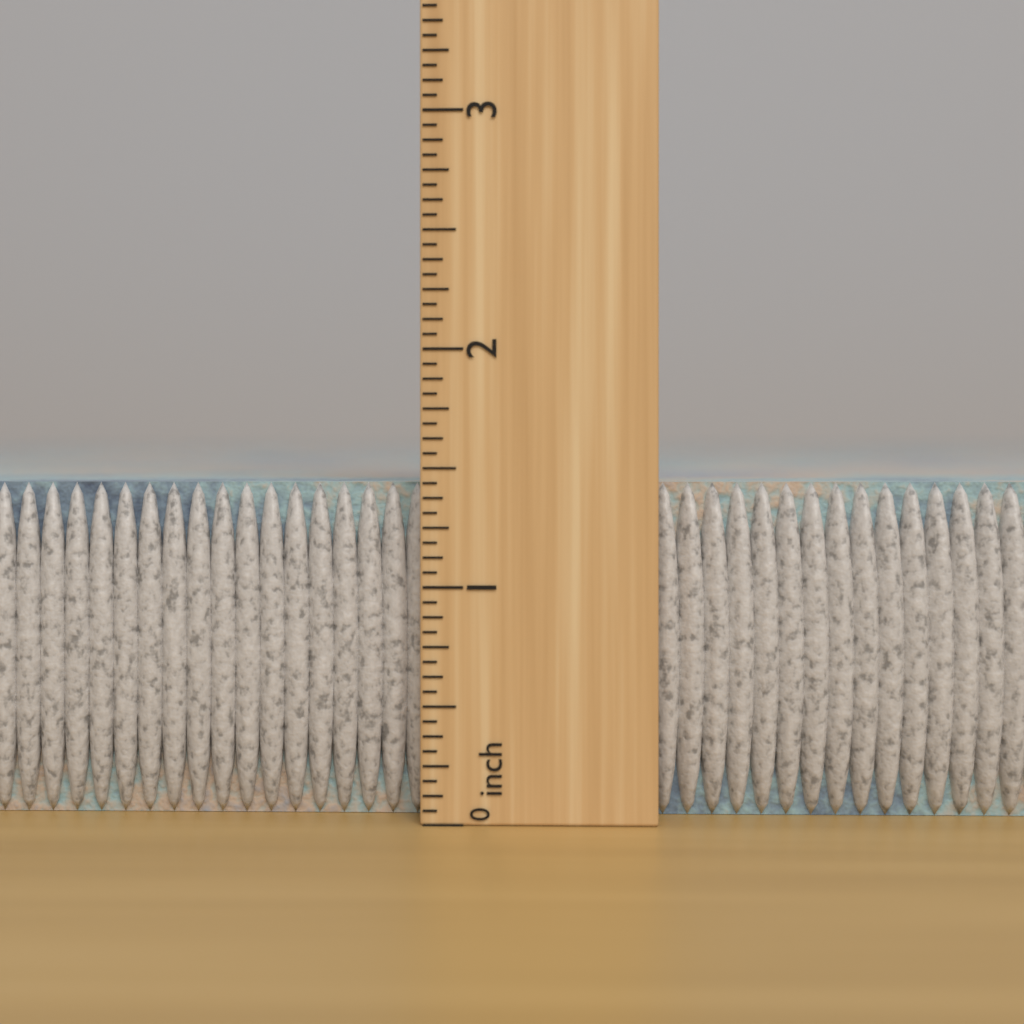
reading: 1.4375 inch
